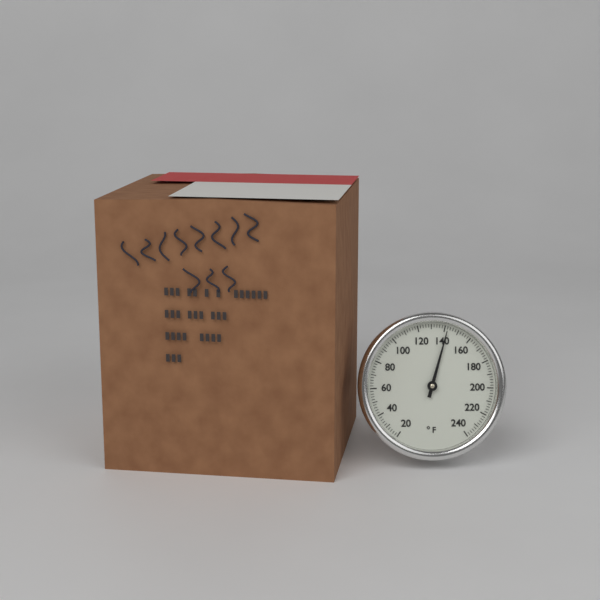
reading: 142 °F
